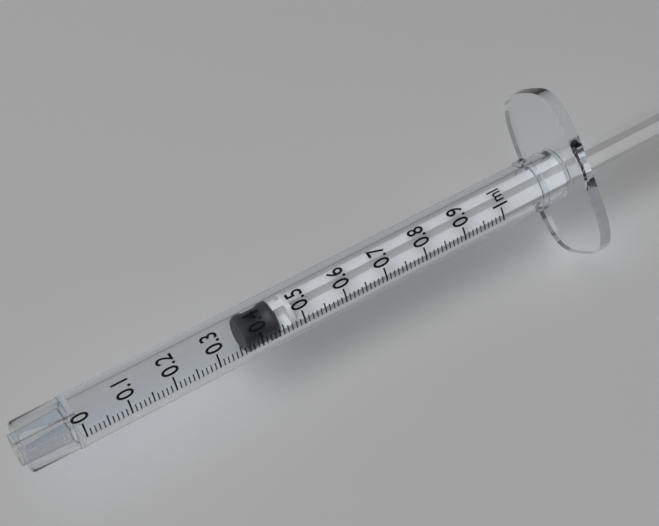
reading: 0.37 ml
